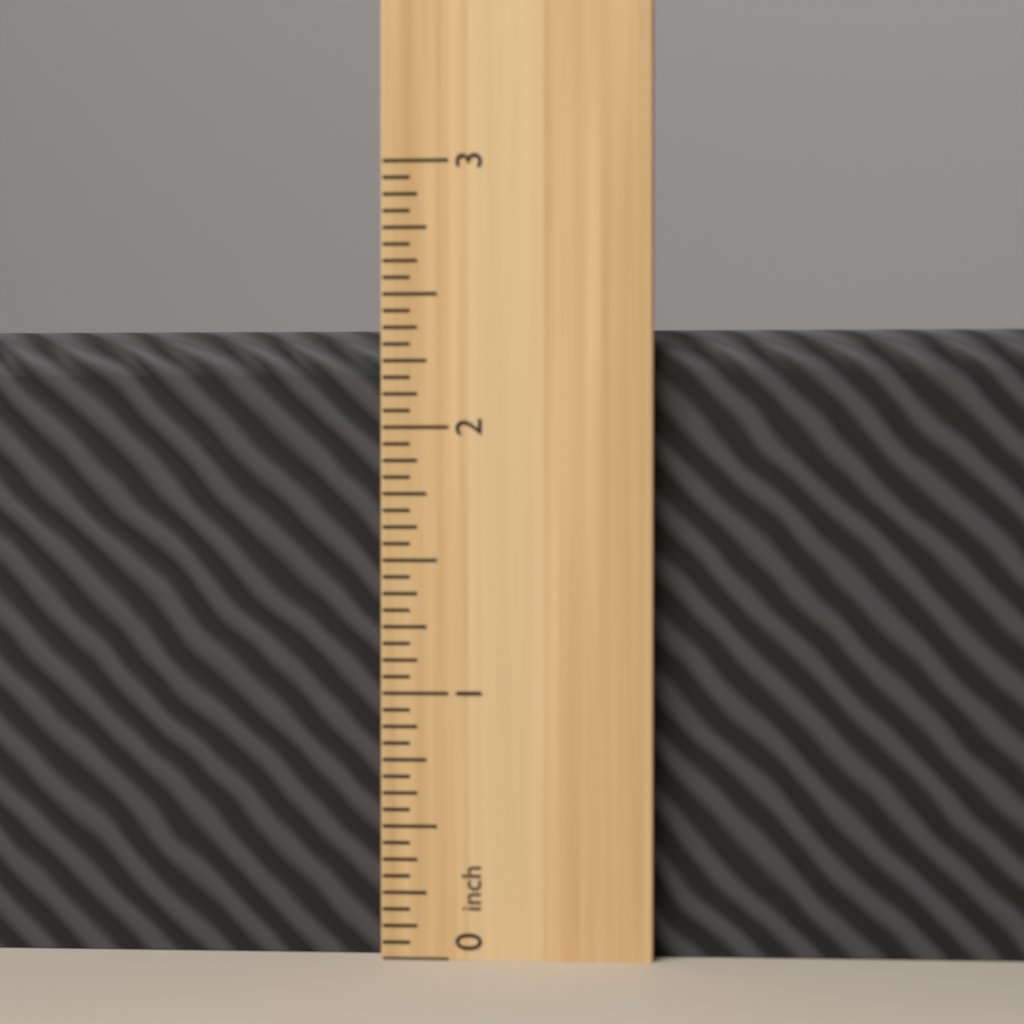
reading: 2.3750 inch
